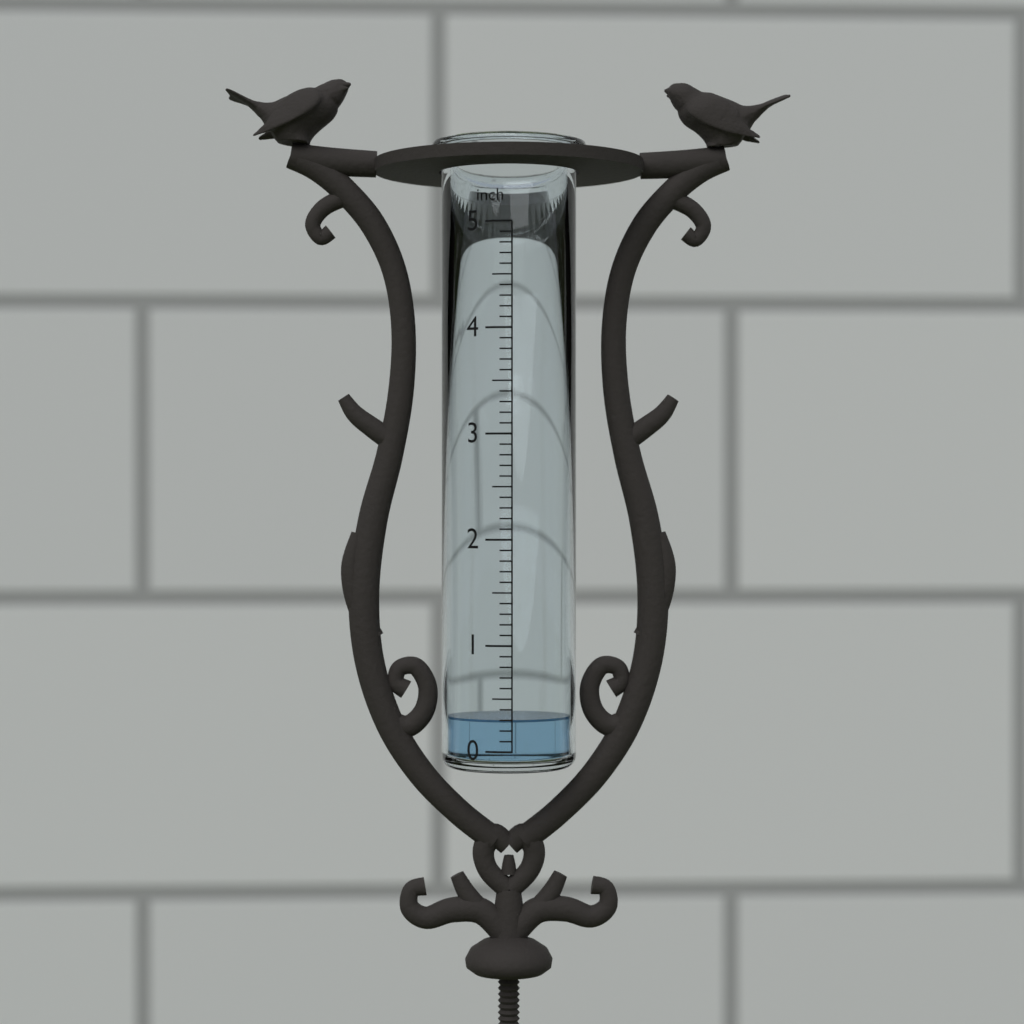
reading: 0.3 inch
